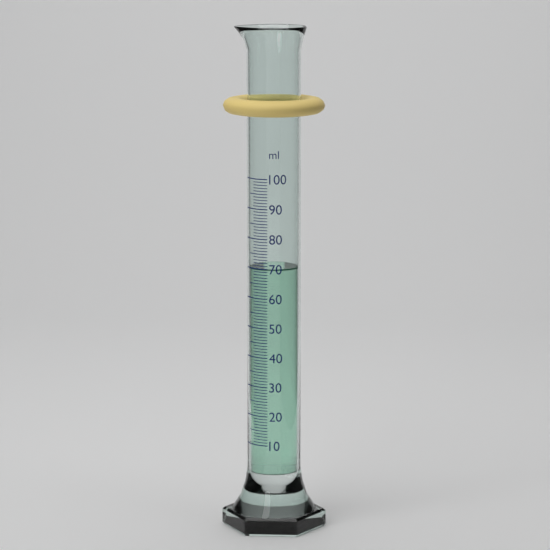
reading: 70 ml
